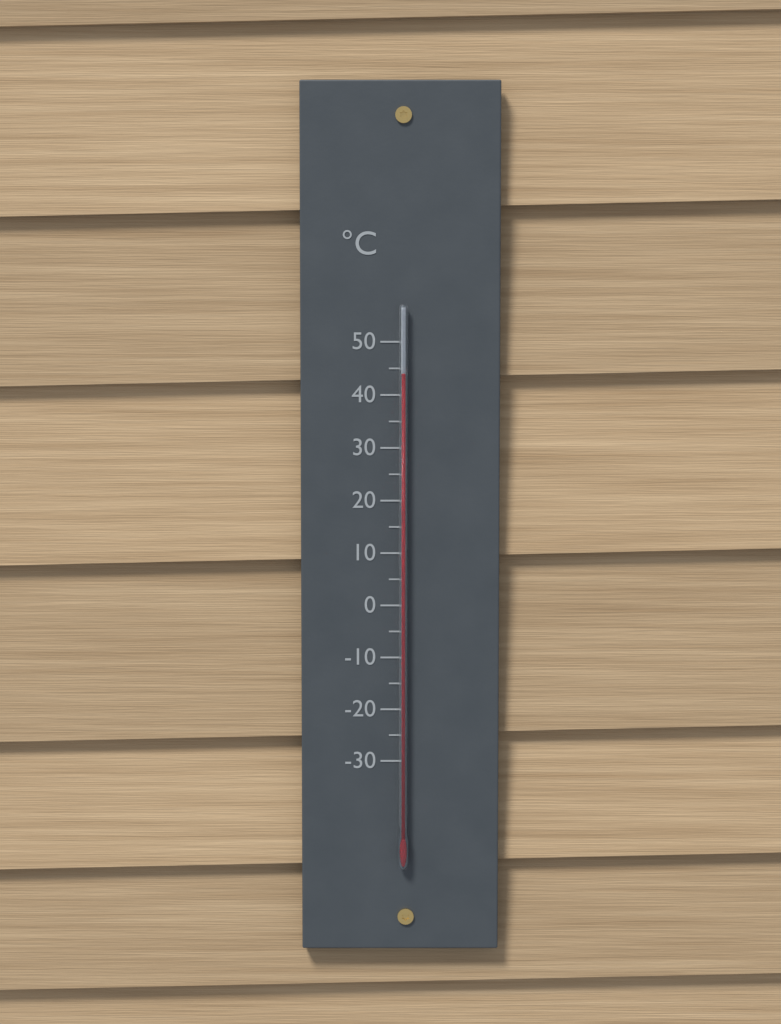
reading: 44 °C
